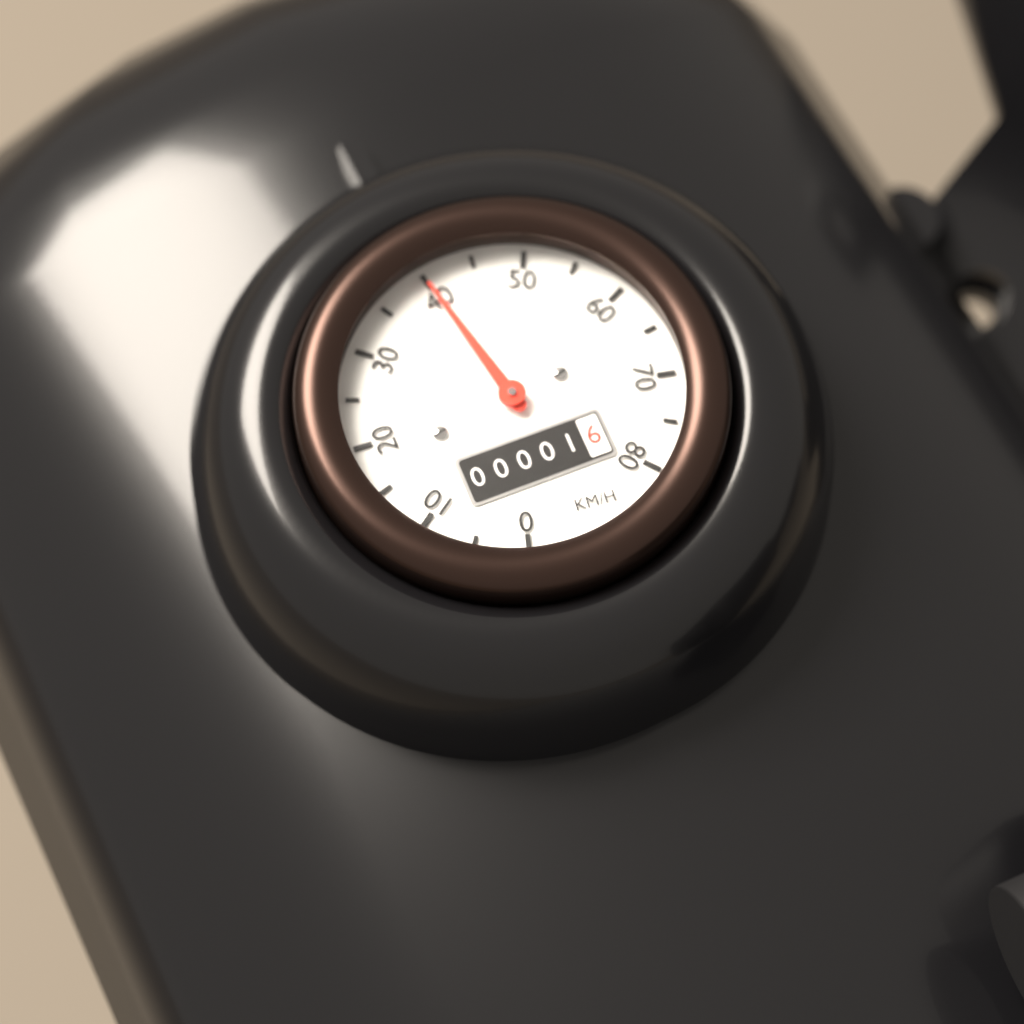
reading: 40 km/h
